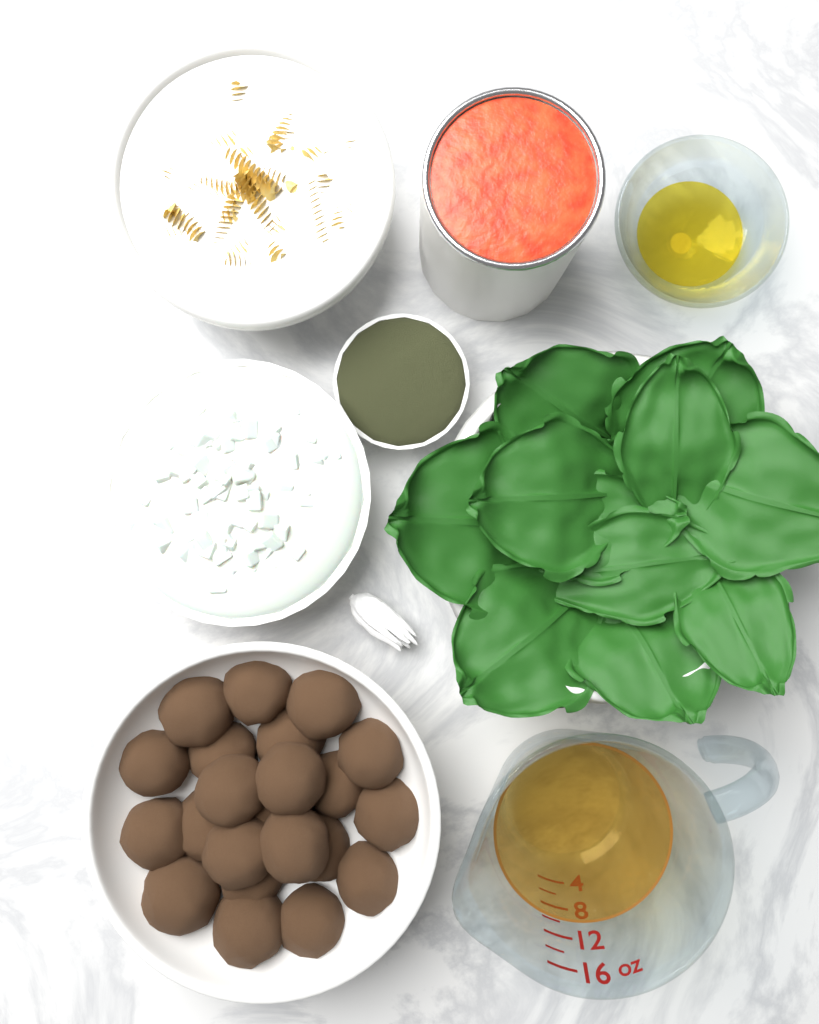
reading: 10 oz
